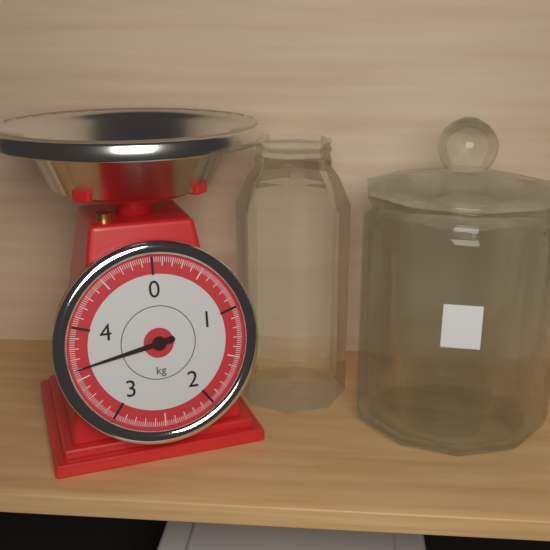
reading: 3.60 kg
